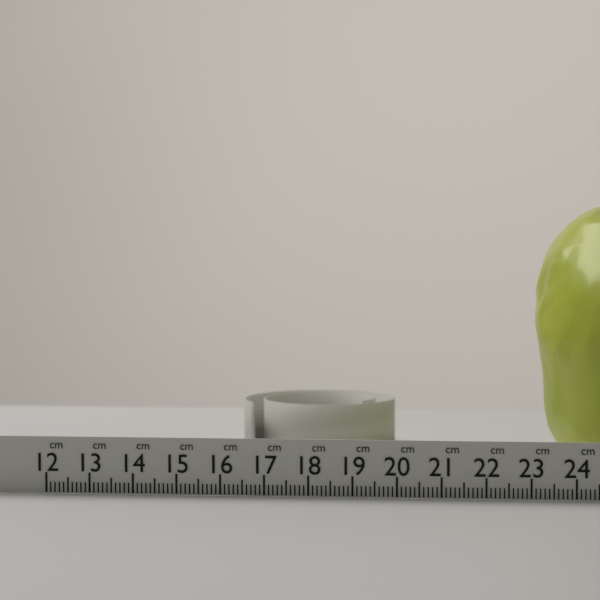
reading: 23.1 cm
